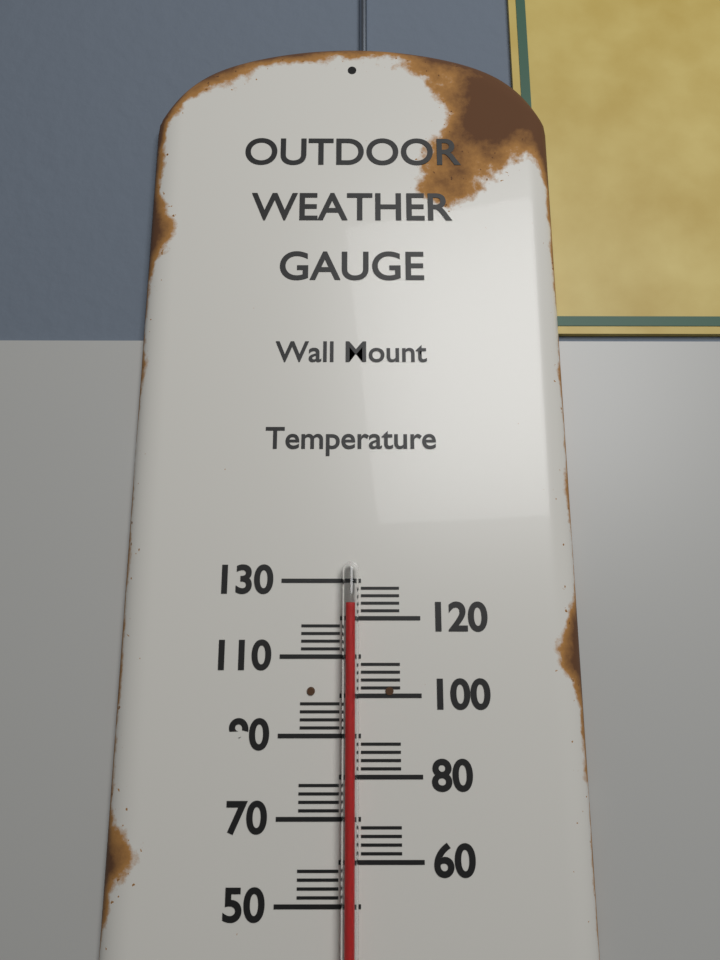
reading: 124 (no unit)
